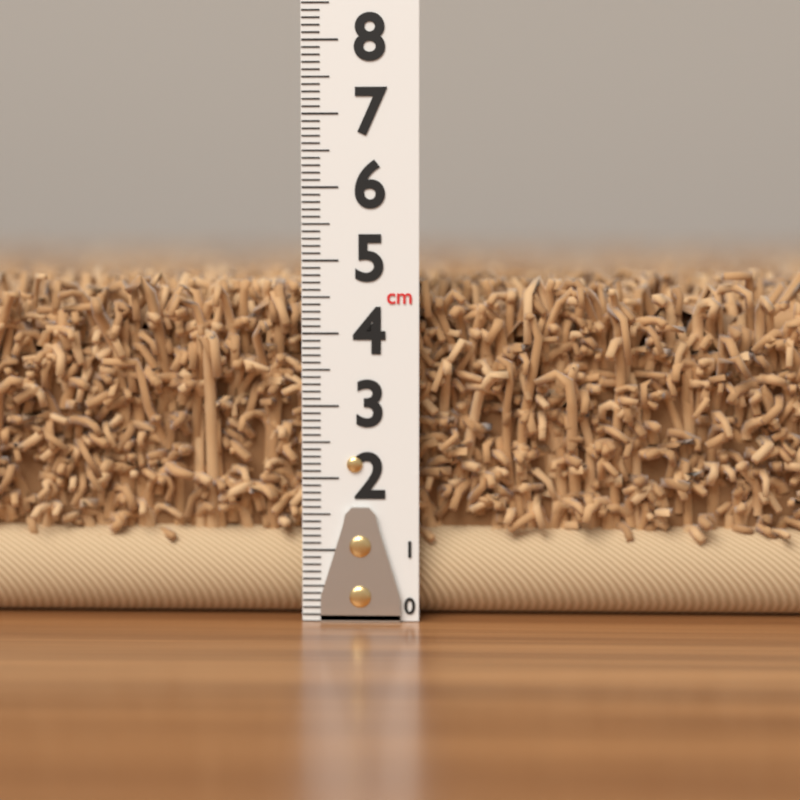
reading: 5.0 cm
